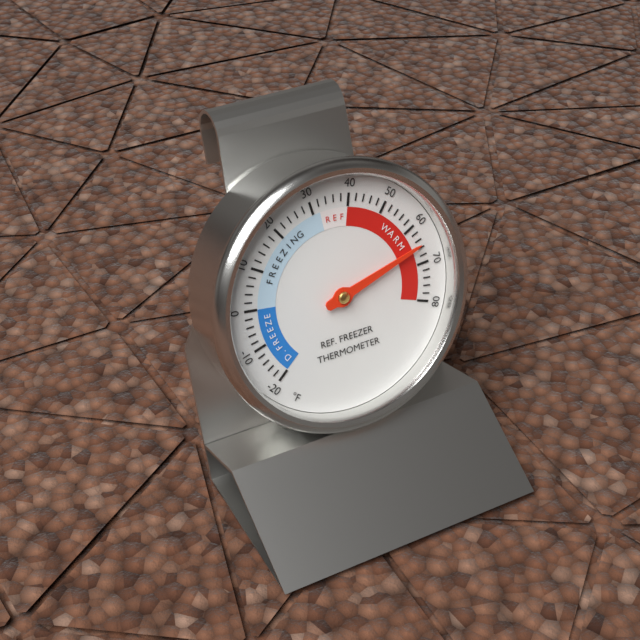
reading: 65 °F
